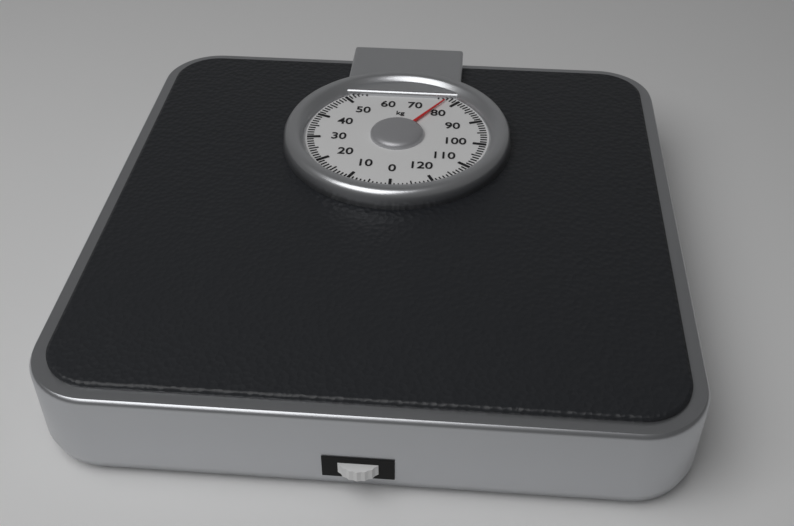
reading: 77 kg
